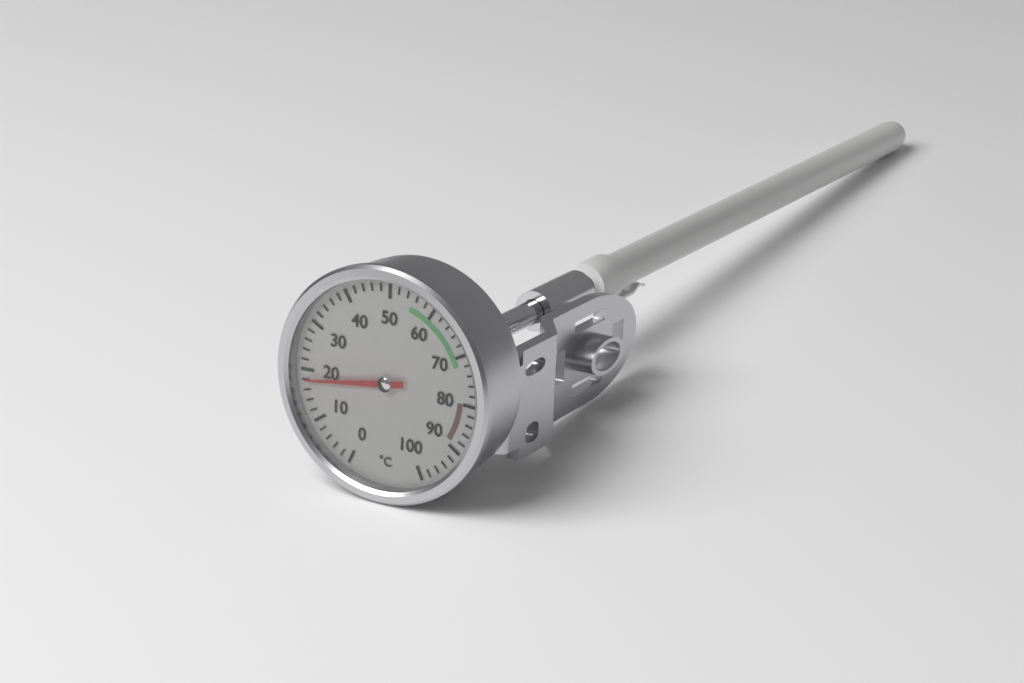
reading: 18 °C
